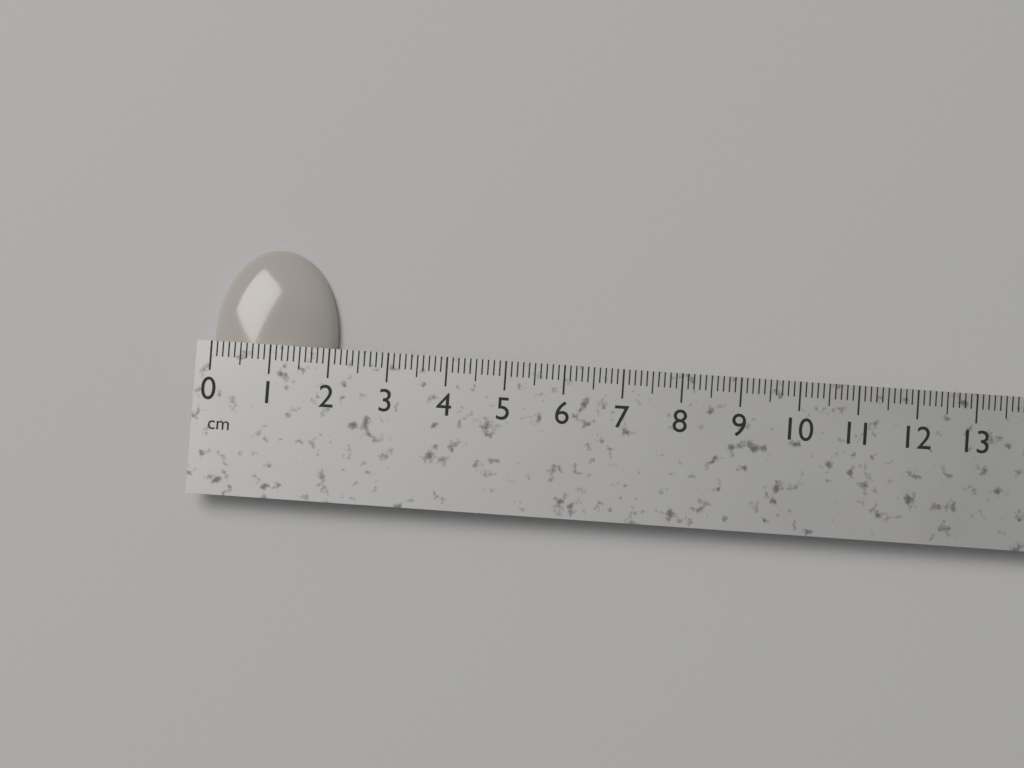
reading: 2.1 cm
